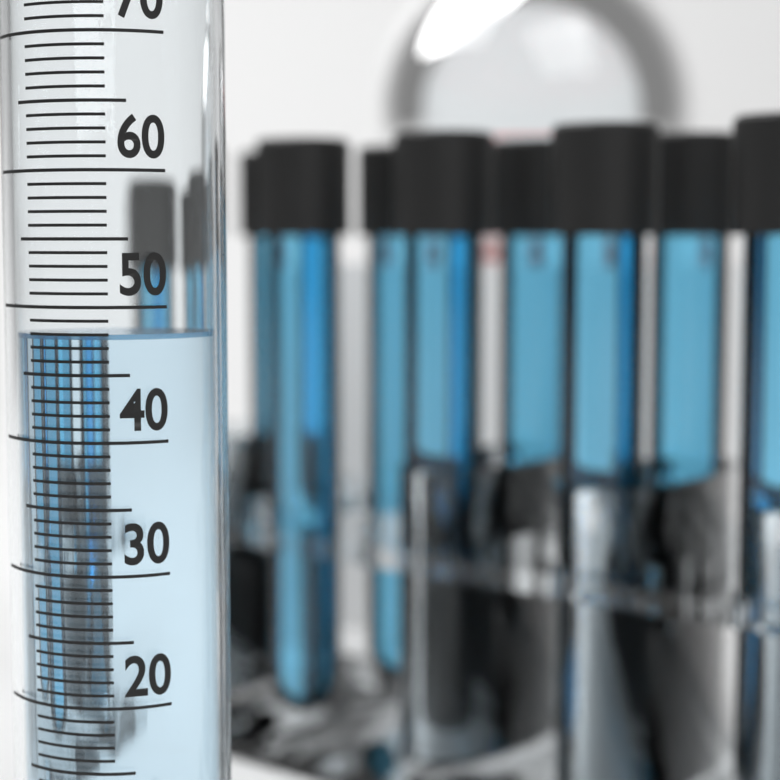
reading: 48 ml
